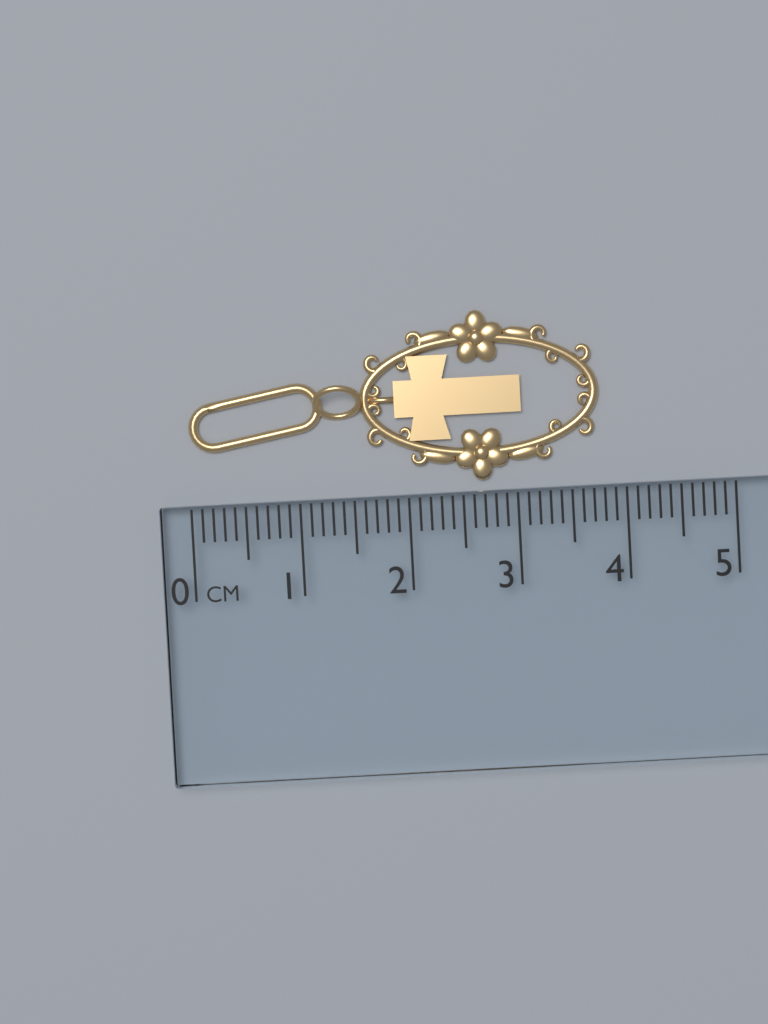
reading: 3.8 cm
